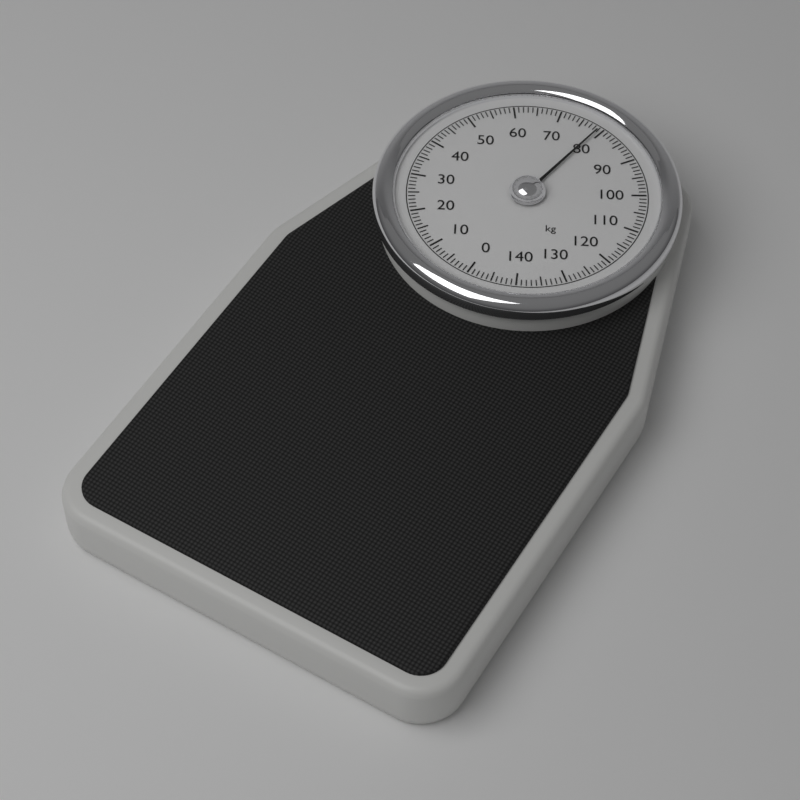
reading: 79 kg
